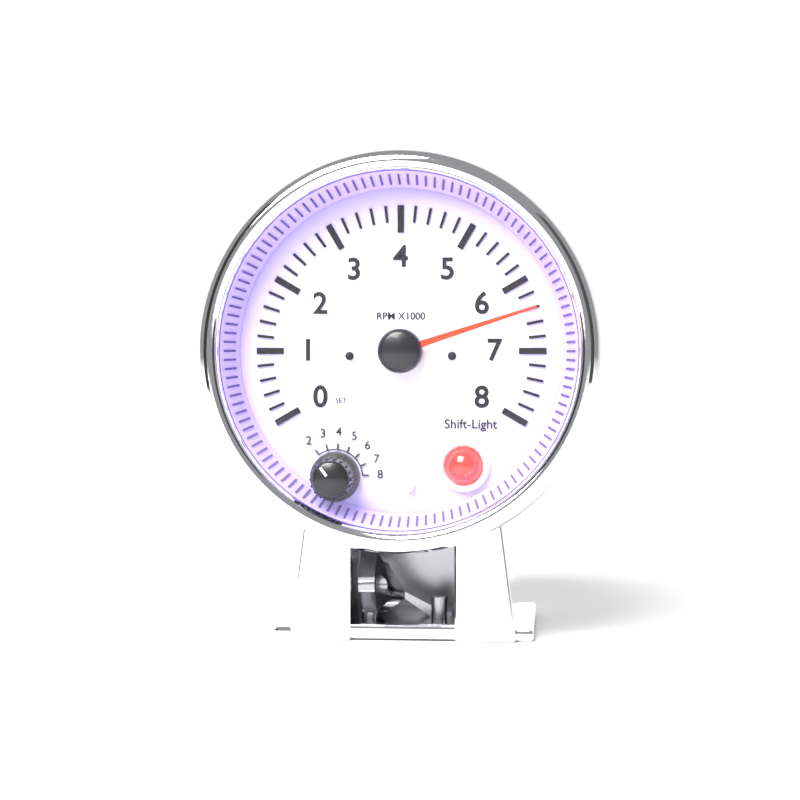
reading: 6.4 RPM x1000
